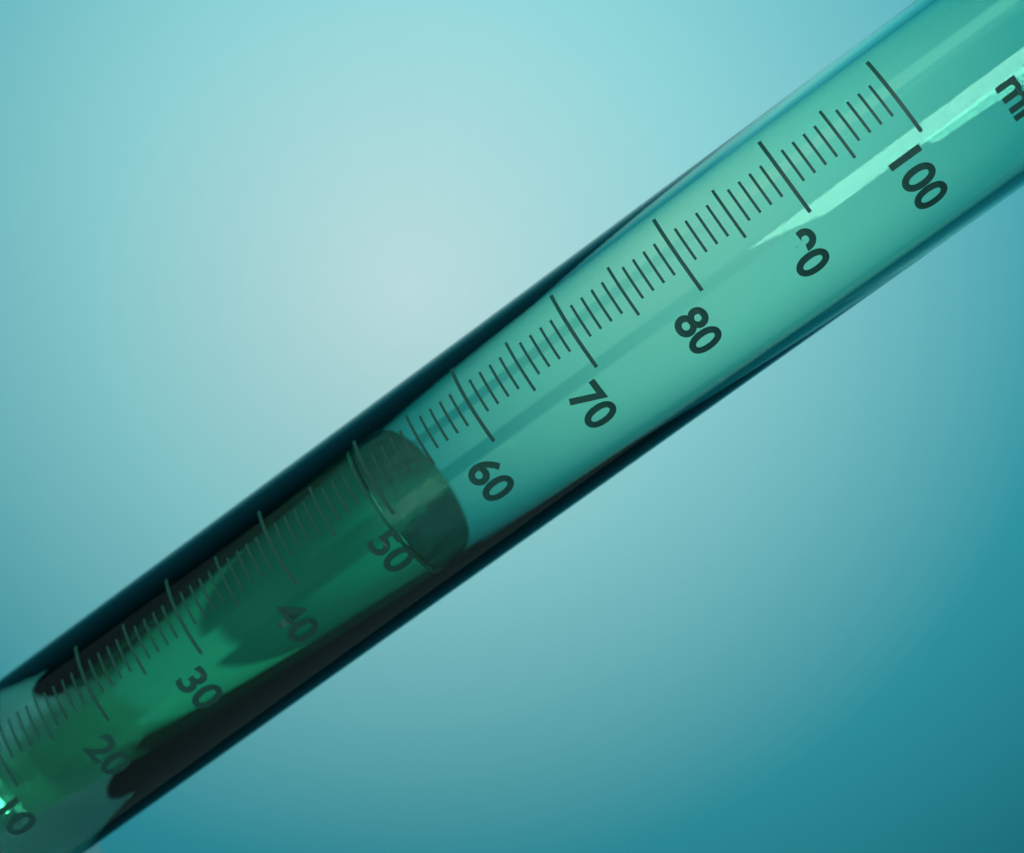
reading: 49 ml
